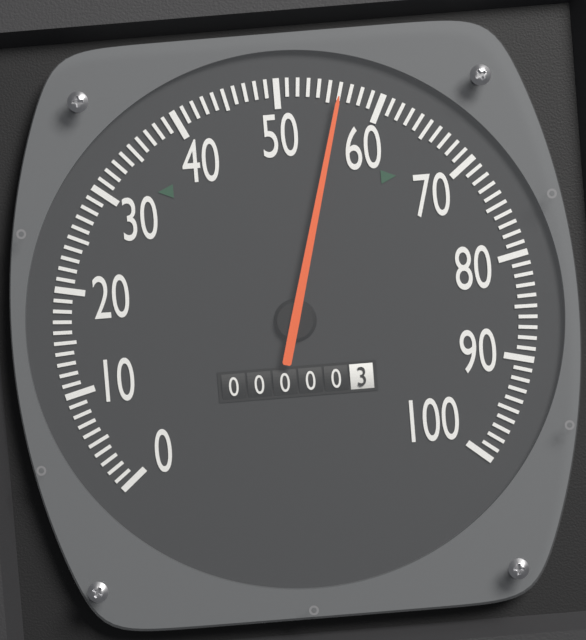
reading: 56 (no unit)
